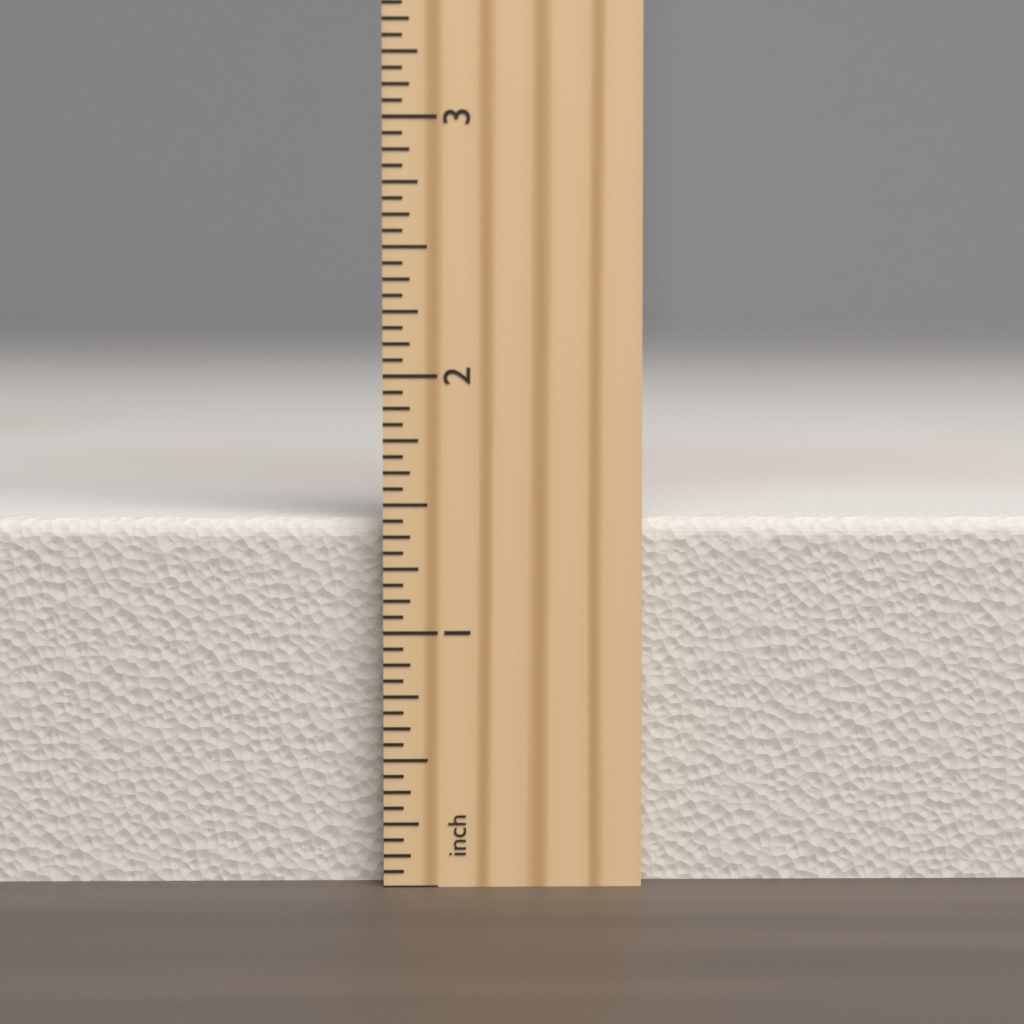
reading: 1.4375 inch
